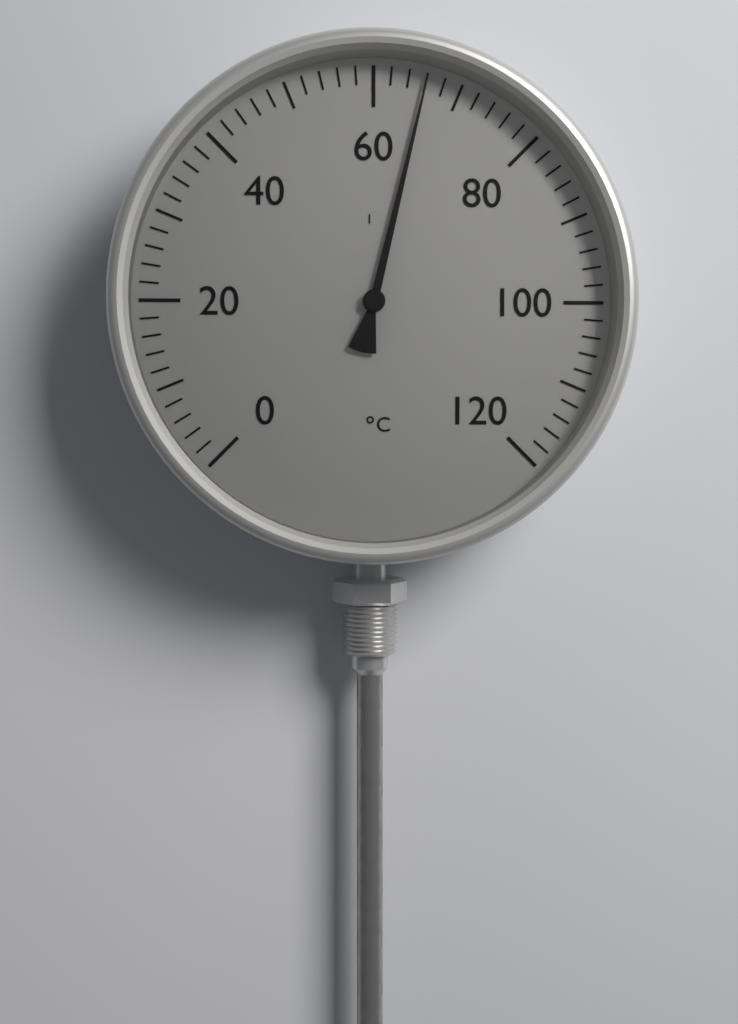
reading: 66 °C
